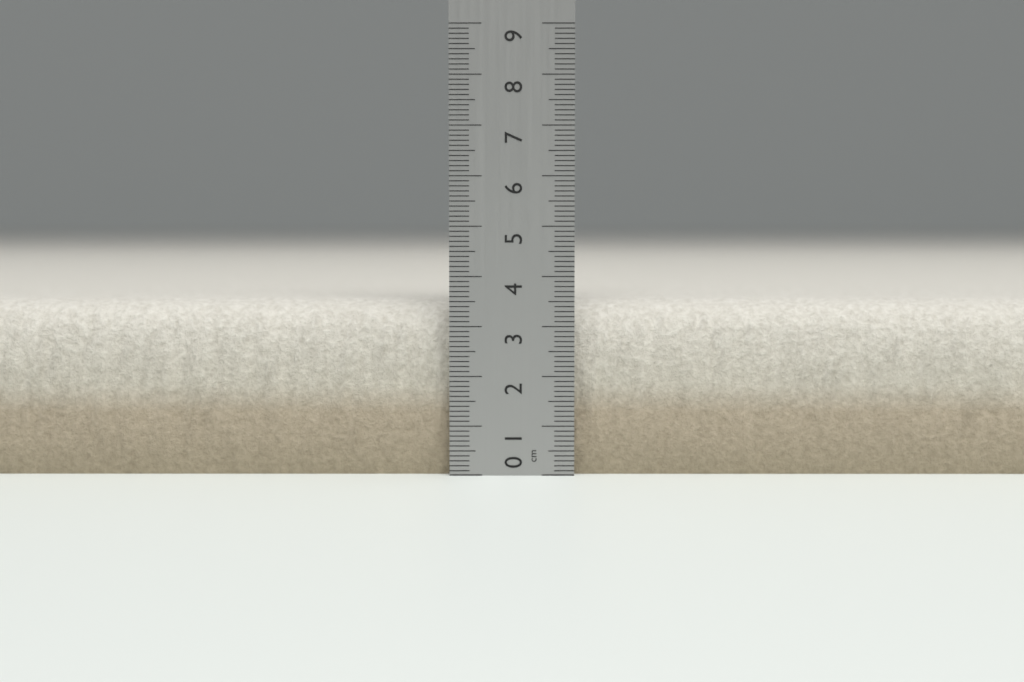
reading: 3.5 cm
